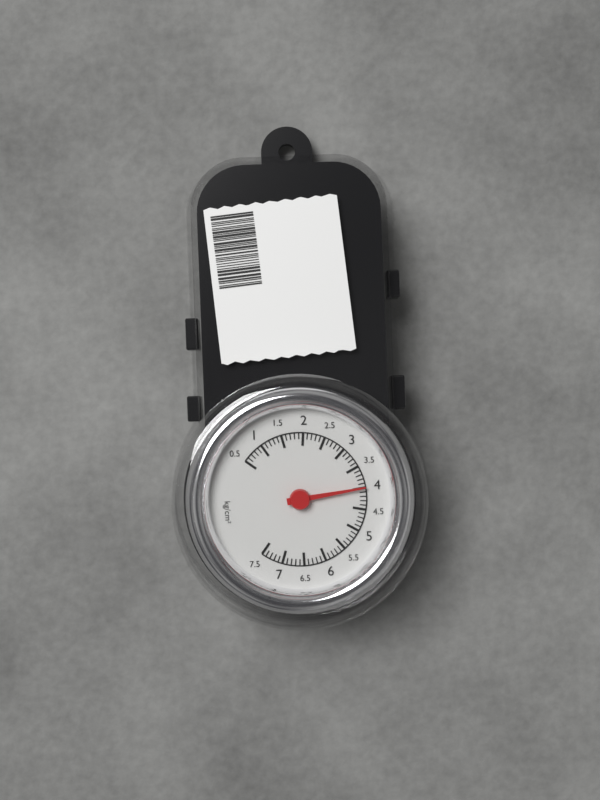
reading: 4.0 kg/cm²
